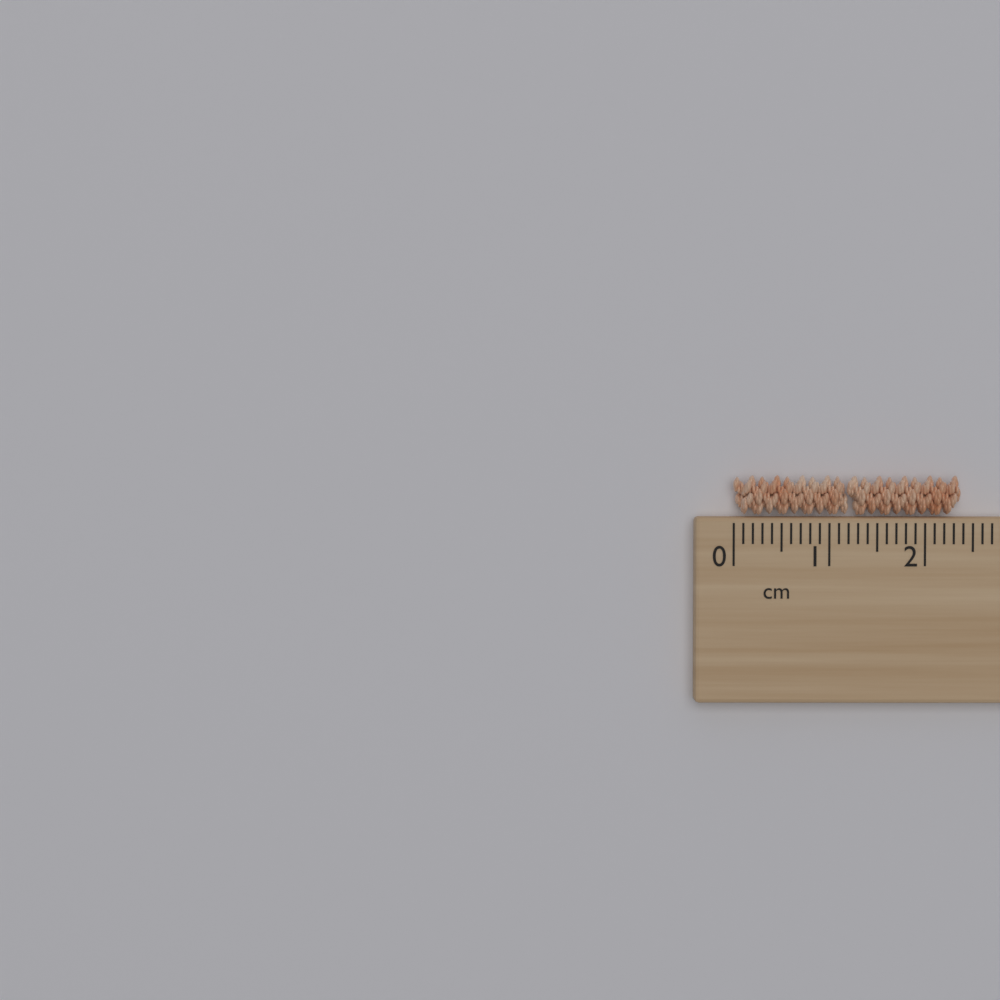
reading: 2.4 cm
